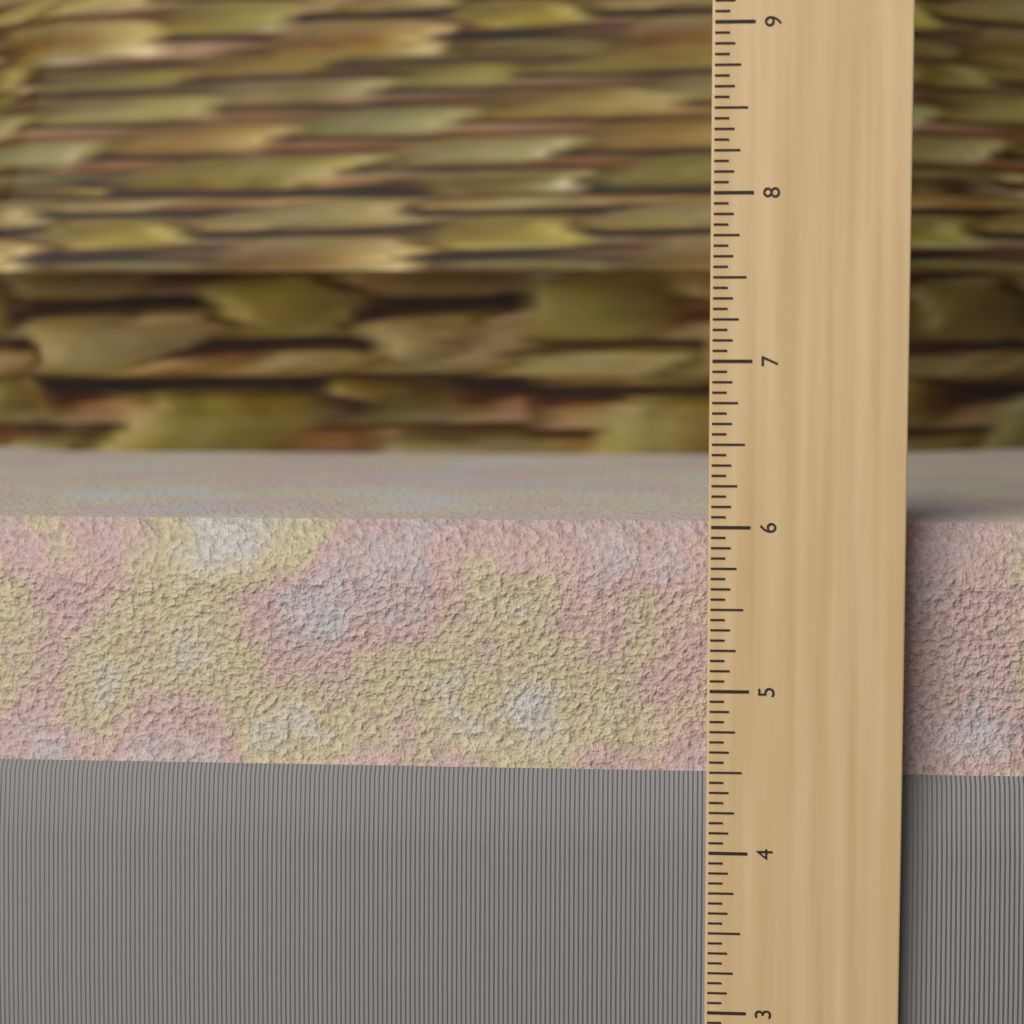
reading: 6.0000 in
